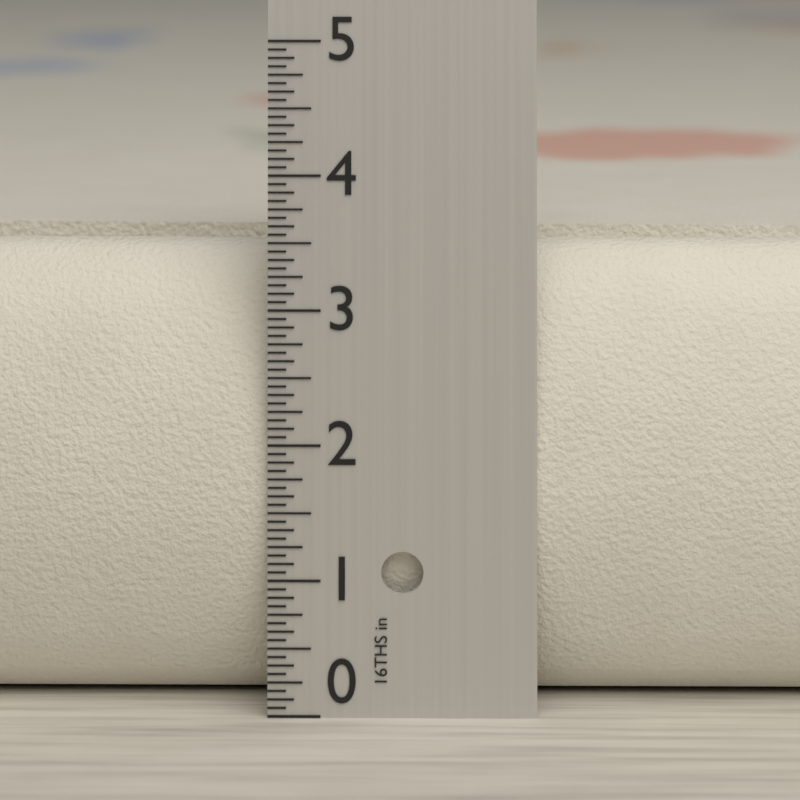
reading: 3.4375 in
